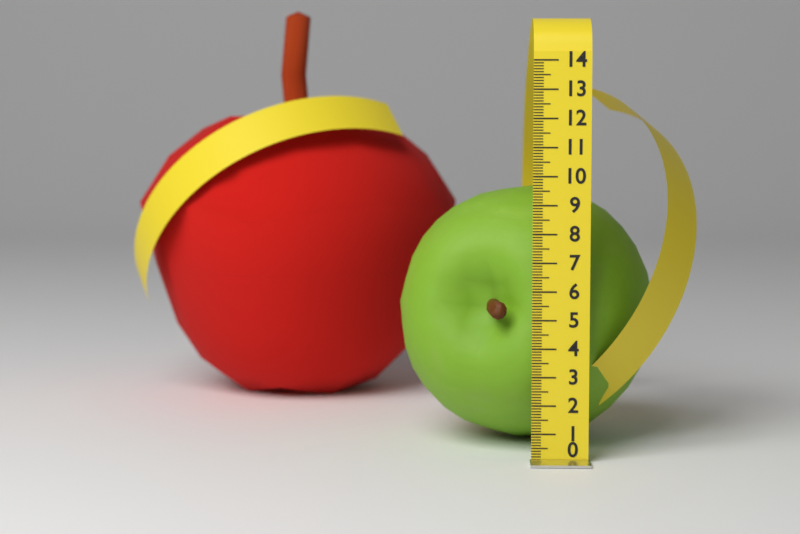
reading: 9.4 (no unit)
